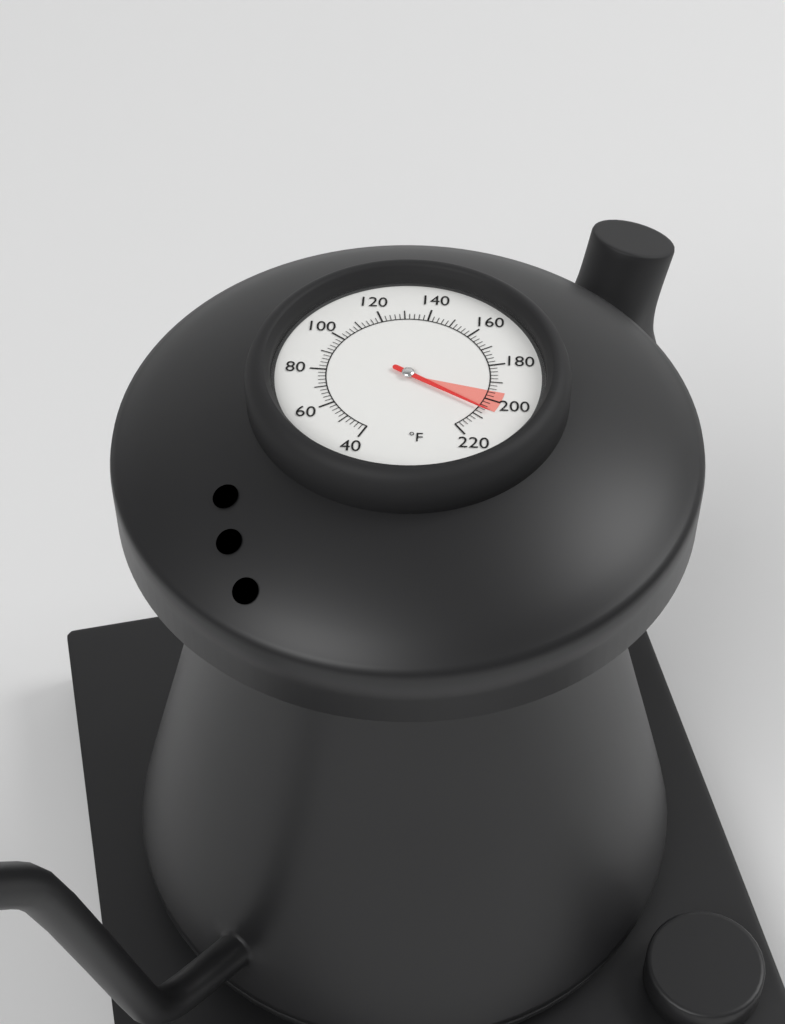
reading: 206 °F
